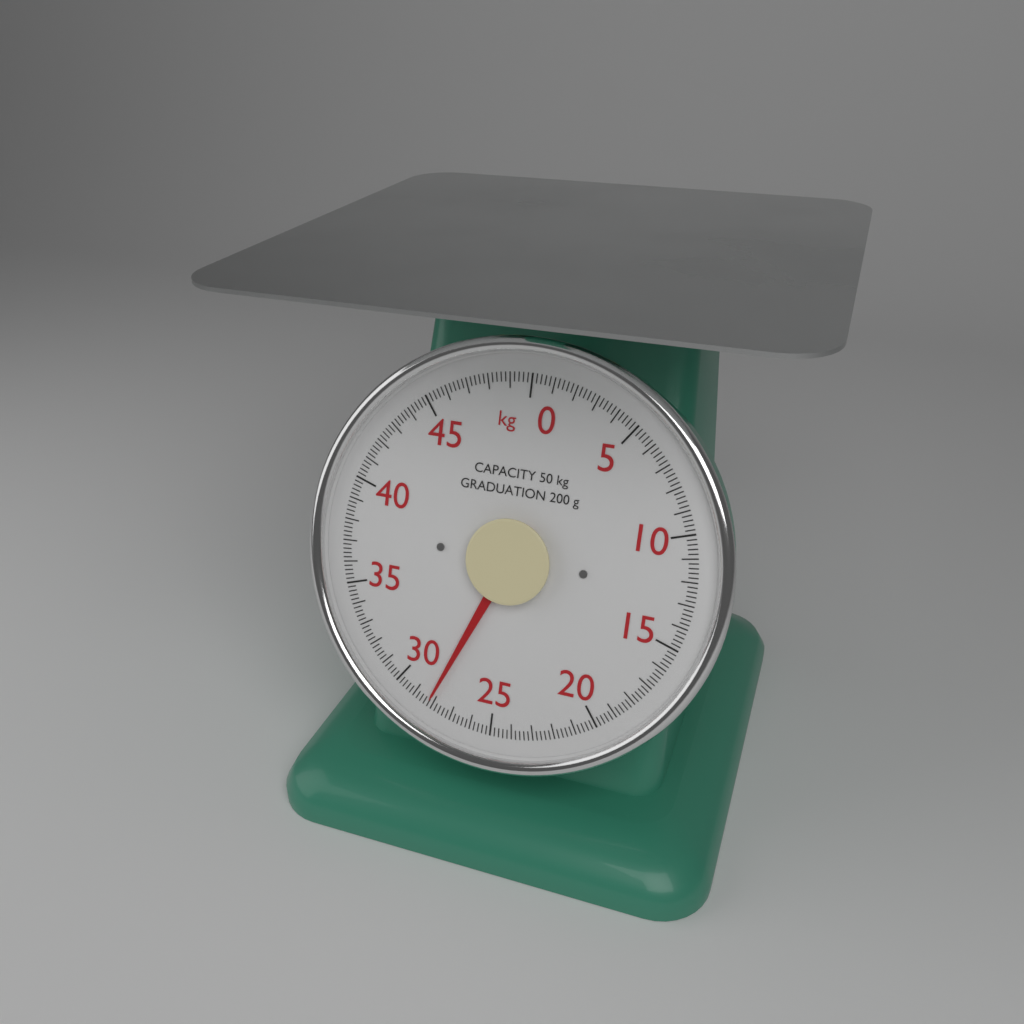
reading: 28.2 kg
